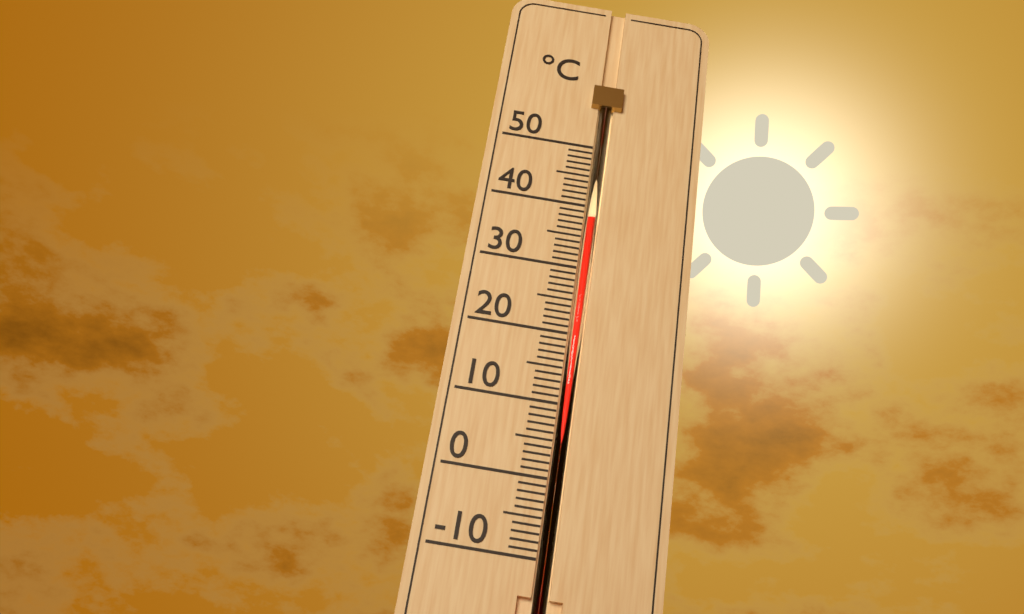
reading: 38 °C
